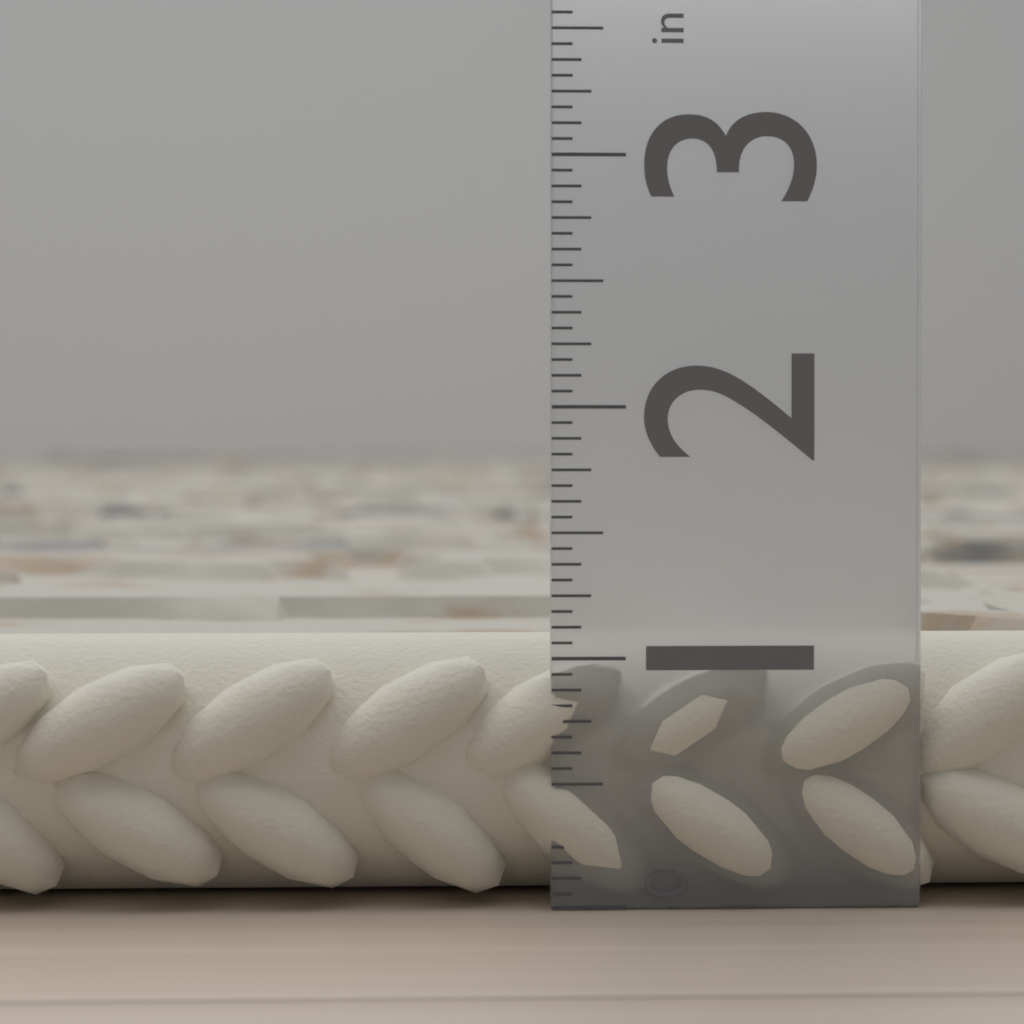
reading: 1.0625 in
